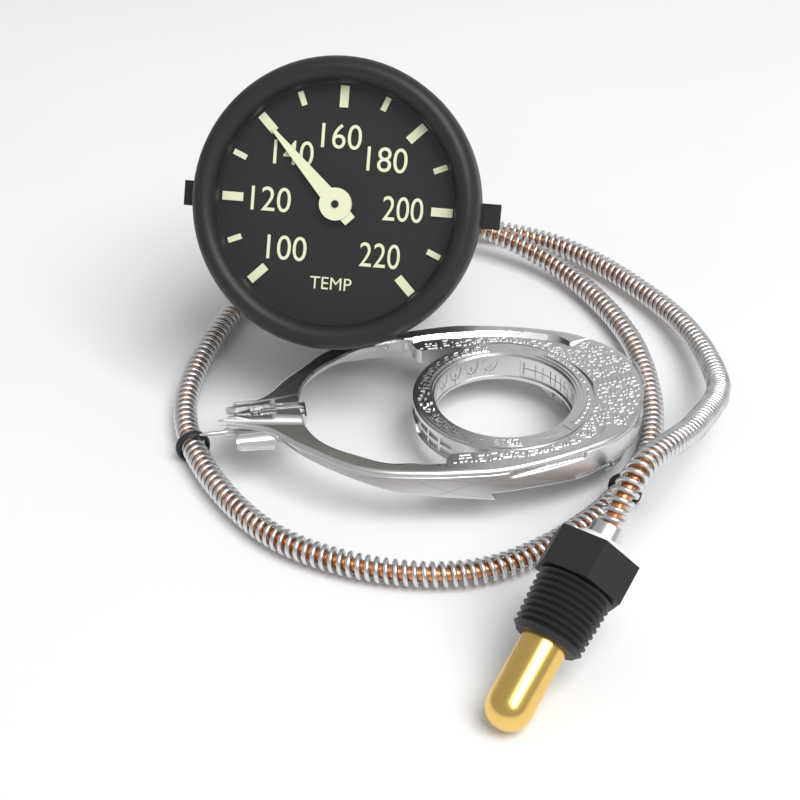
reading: 140 (no unit)
